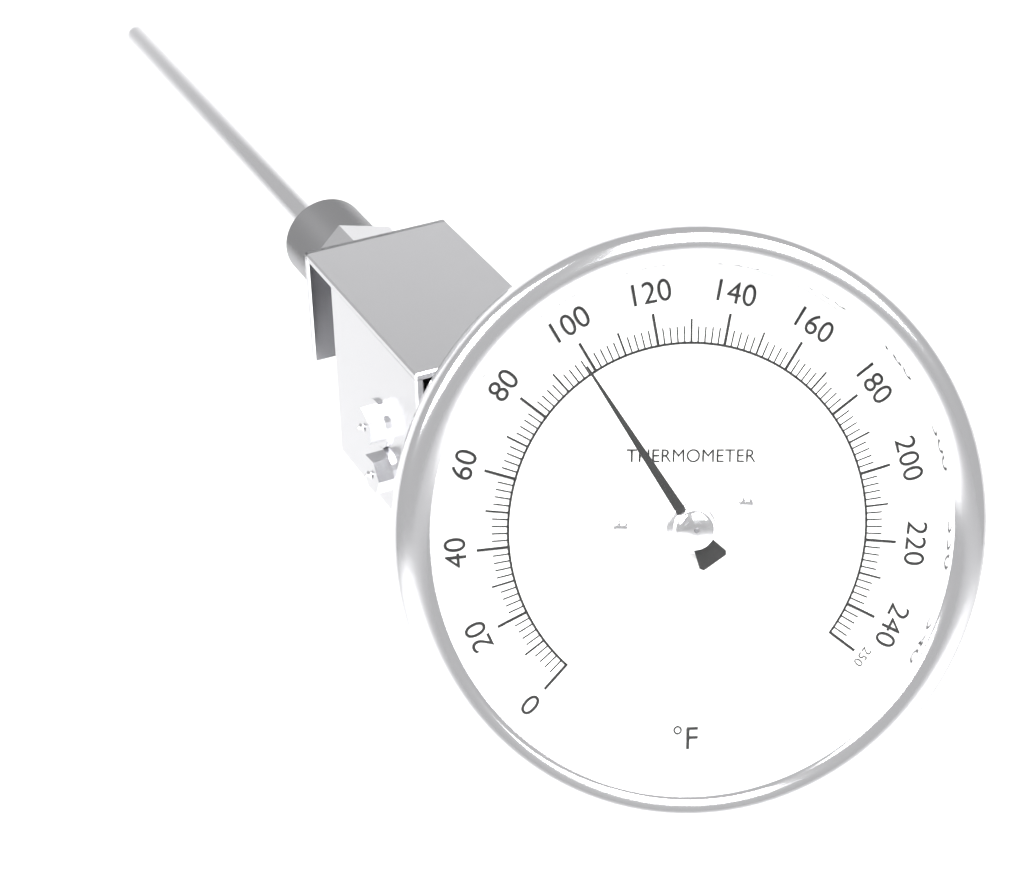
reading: 98 °F
